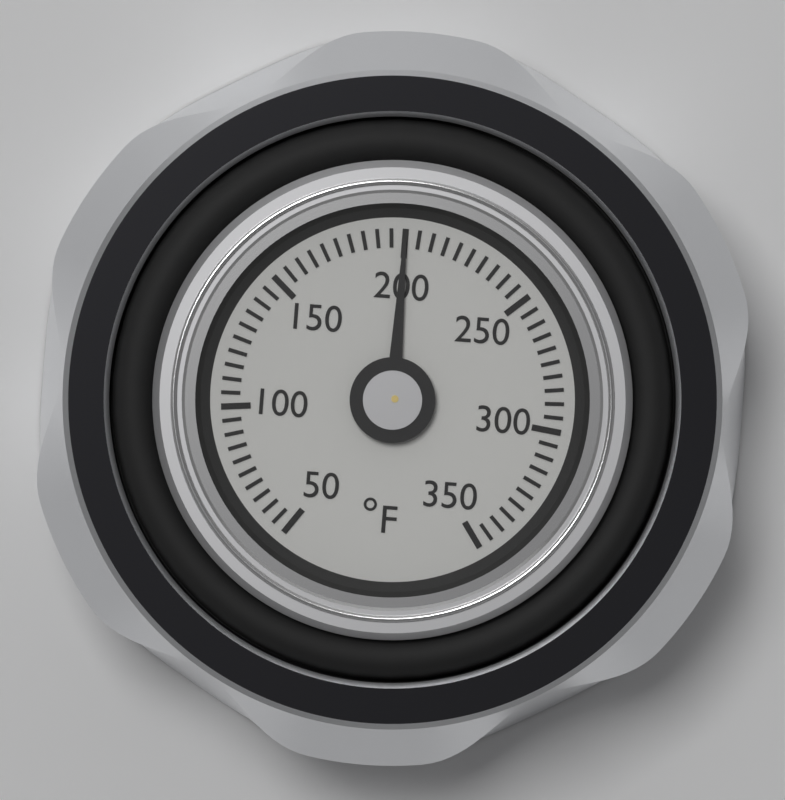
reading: 200 °F
